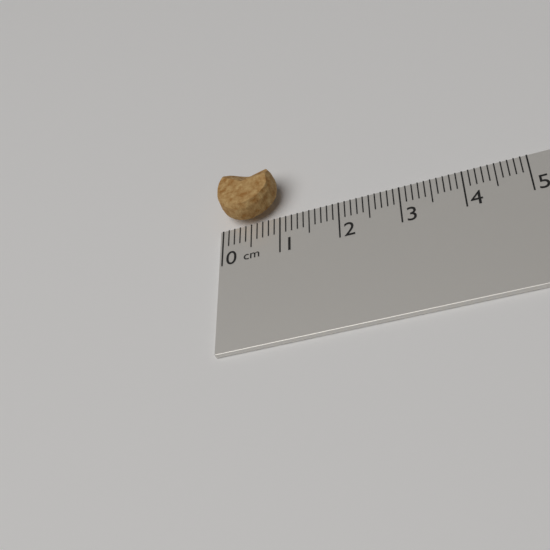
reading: 1.0 cm
